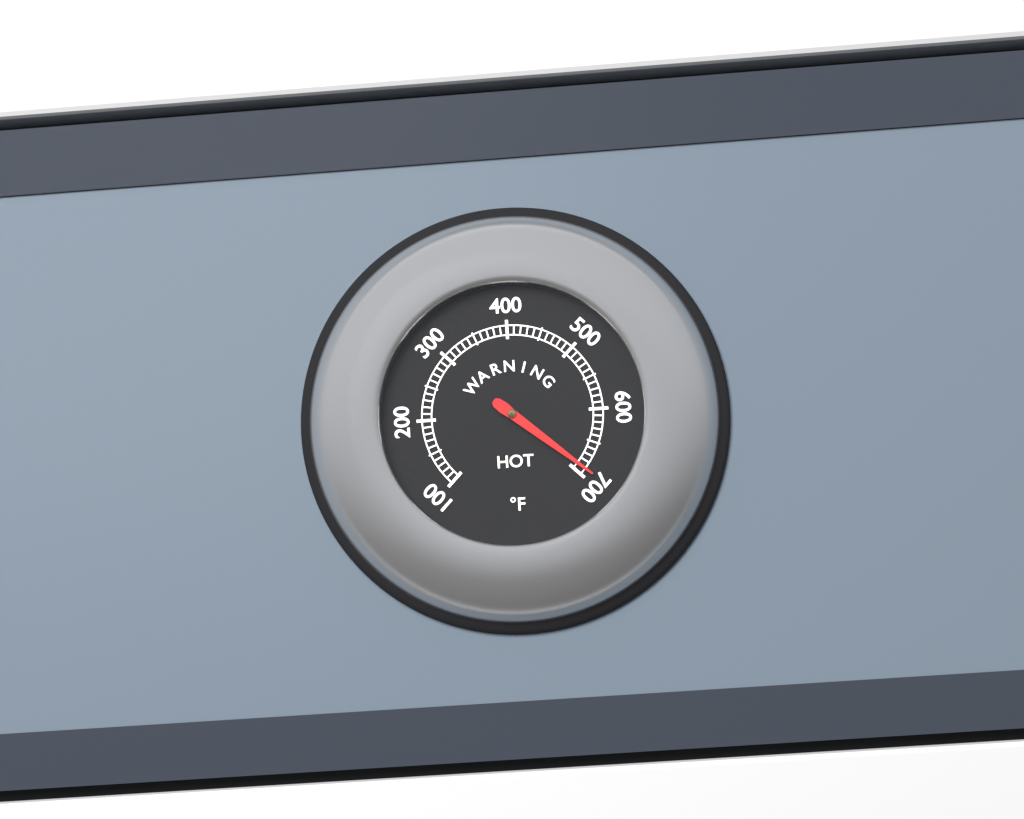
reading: 690 °F
